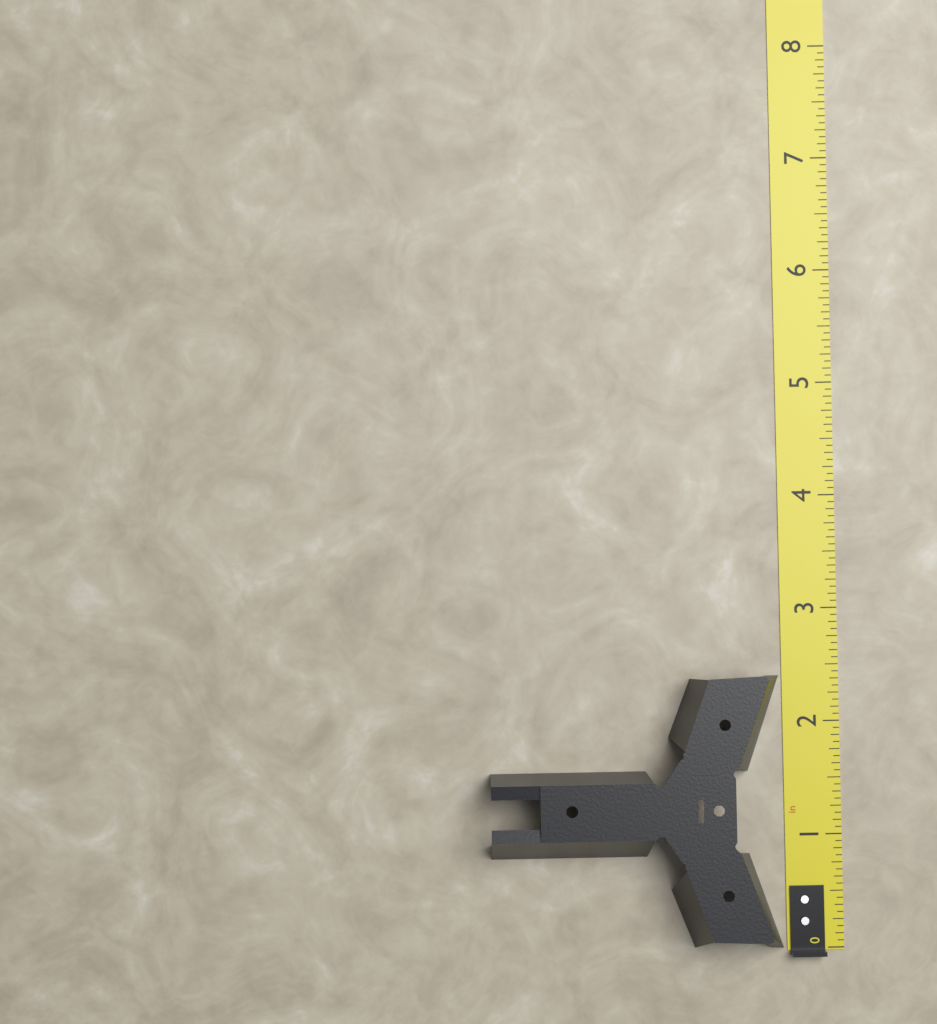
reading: 2.4375 in
